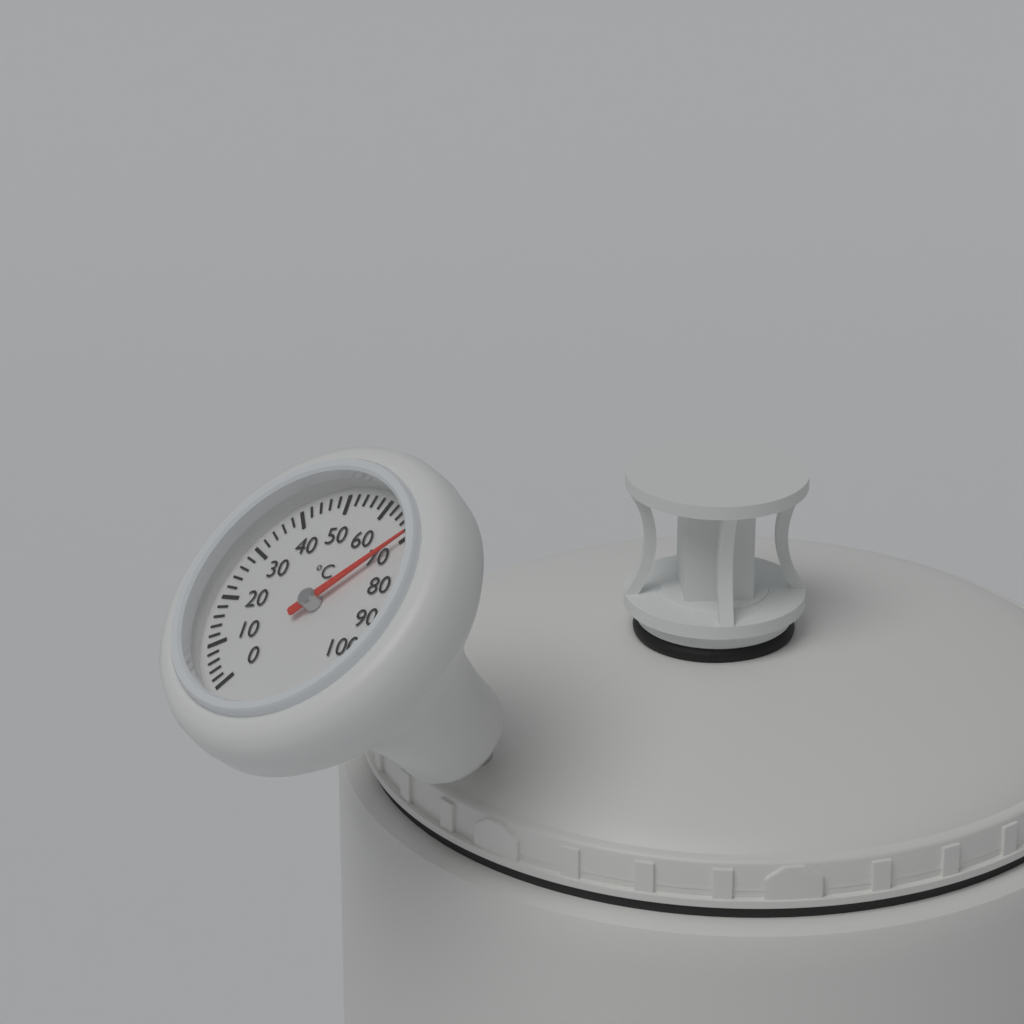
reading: 70 °C
